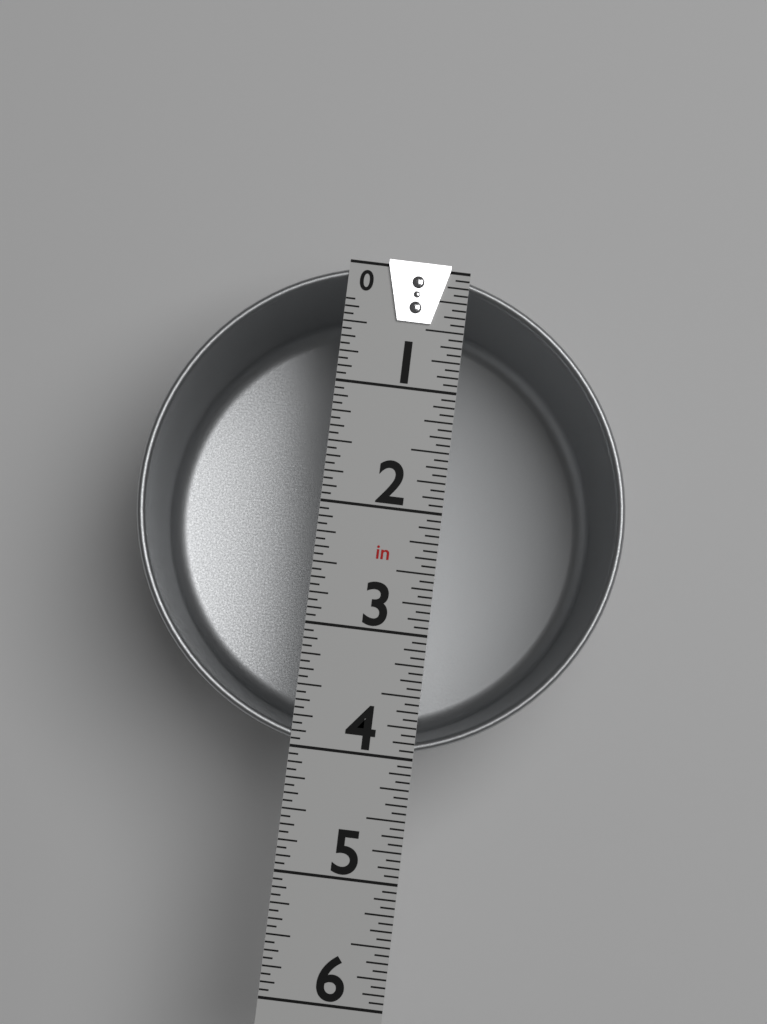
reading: 4.0000 in
